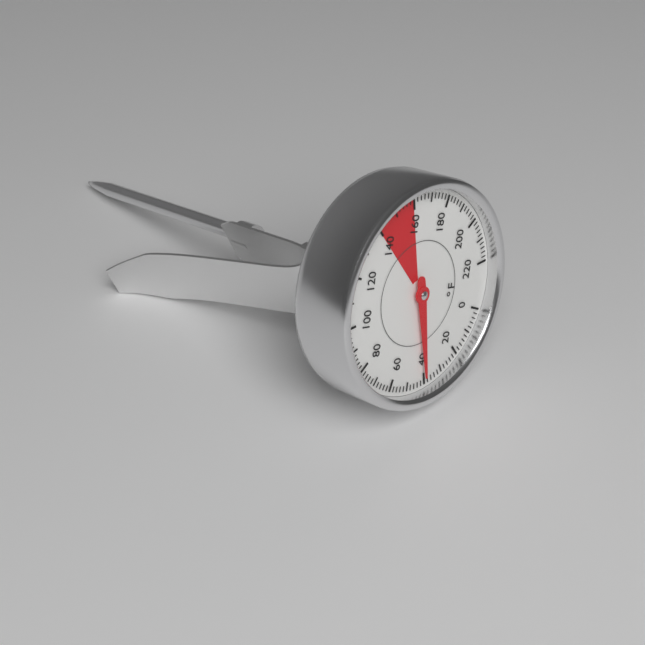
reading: 40 °F
